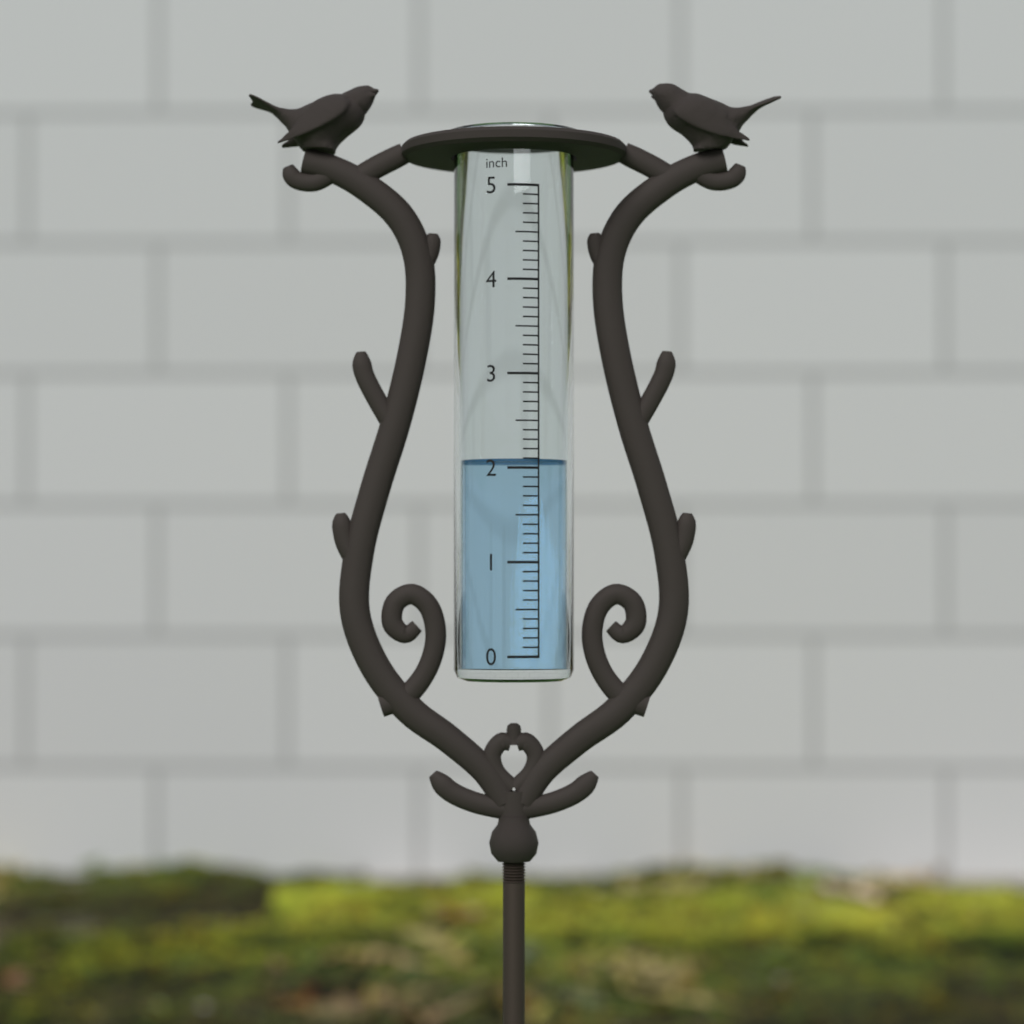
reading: 2.1 inch
